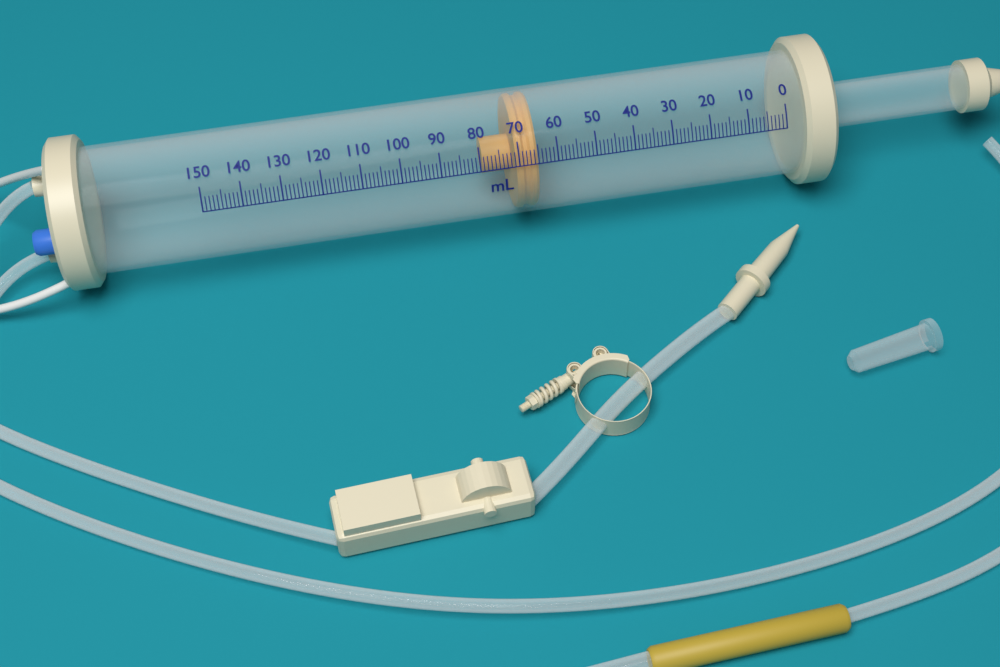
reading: 65 ml
